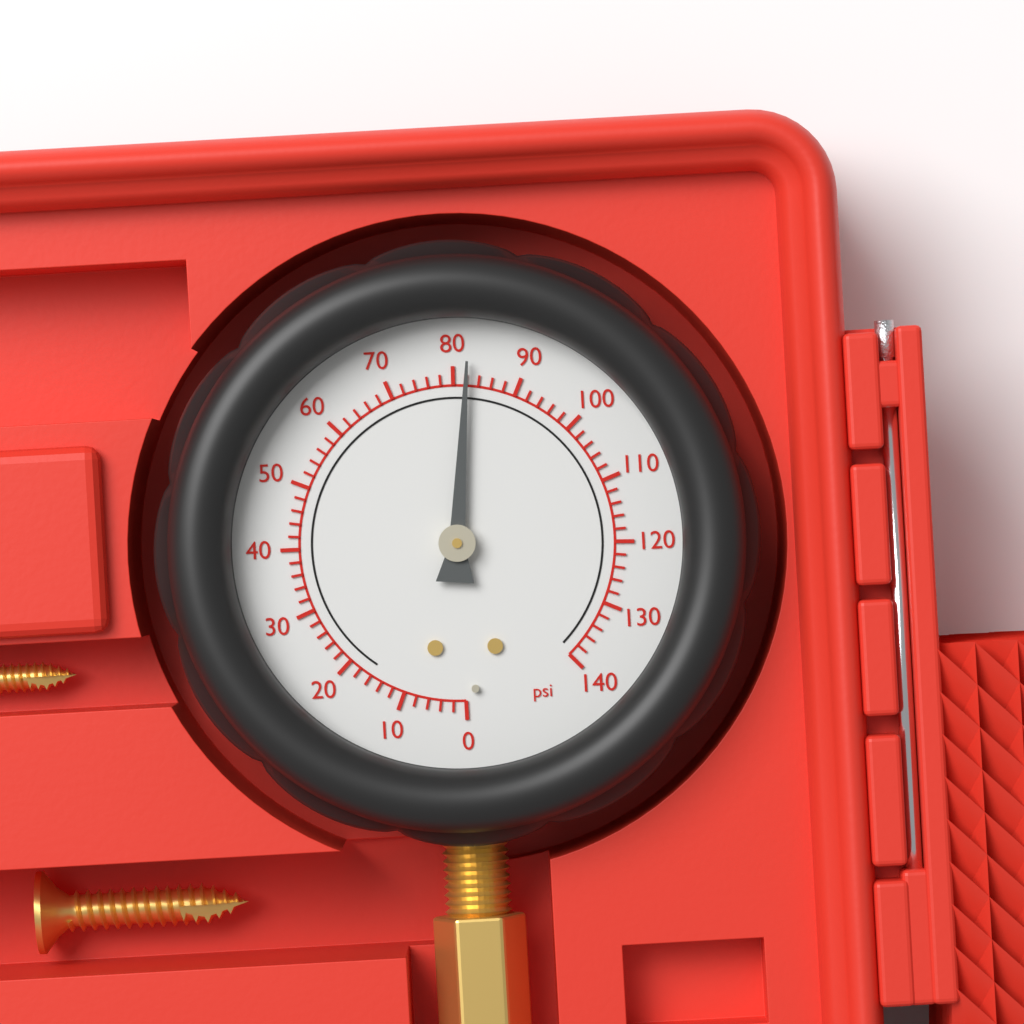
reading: 82 psi
